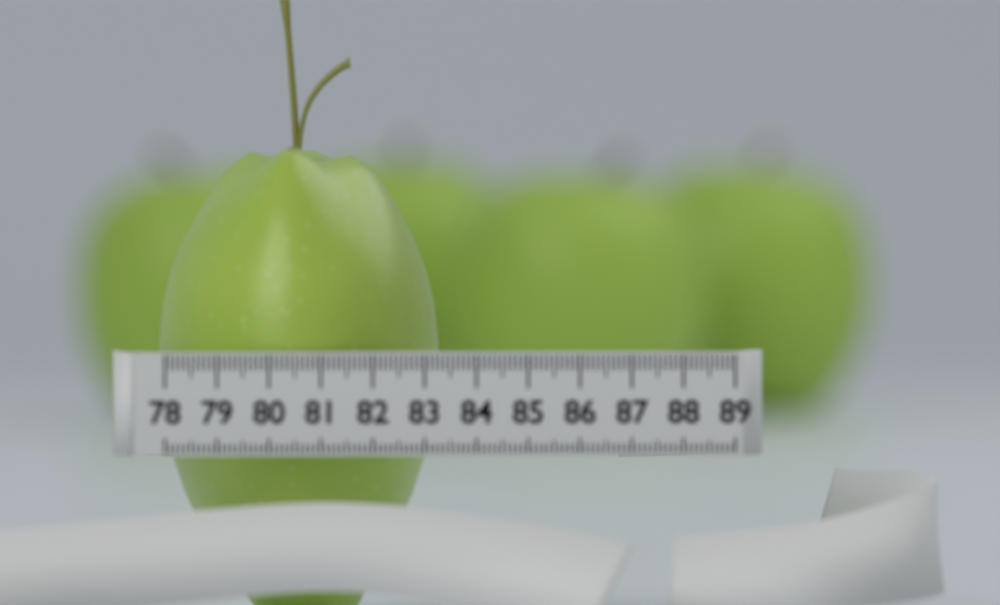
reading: 83.5 (no unit)
